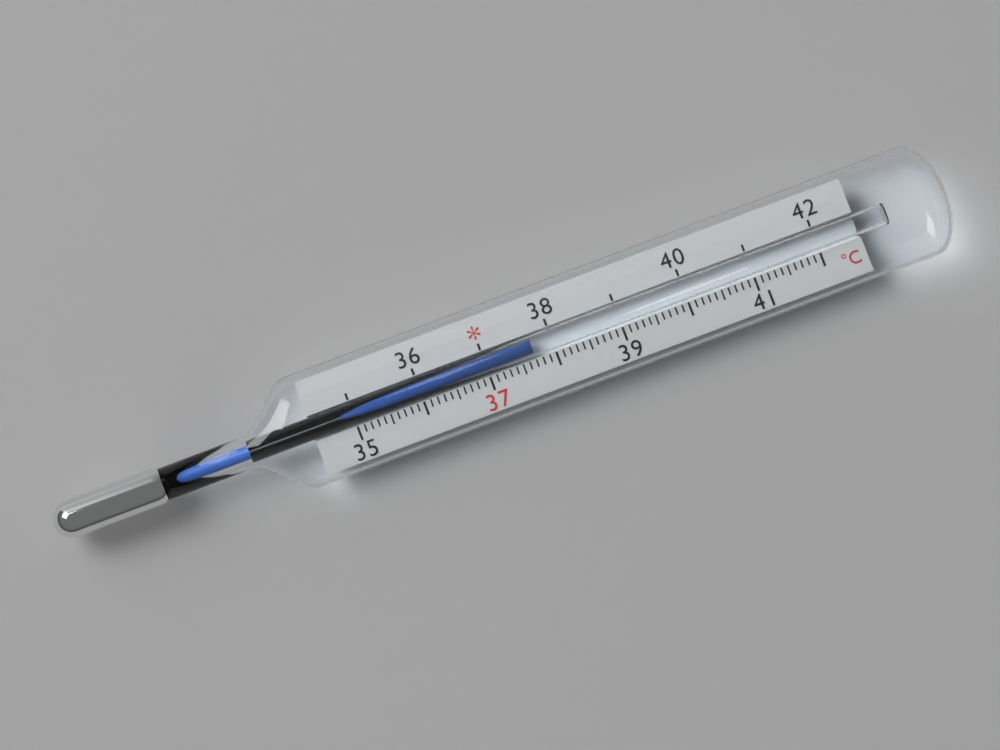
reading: 37.7 °C
